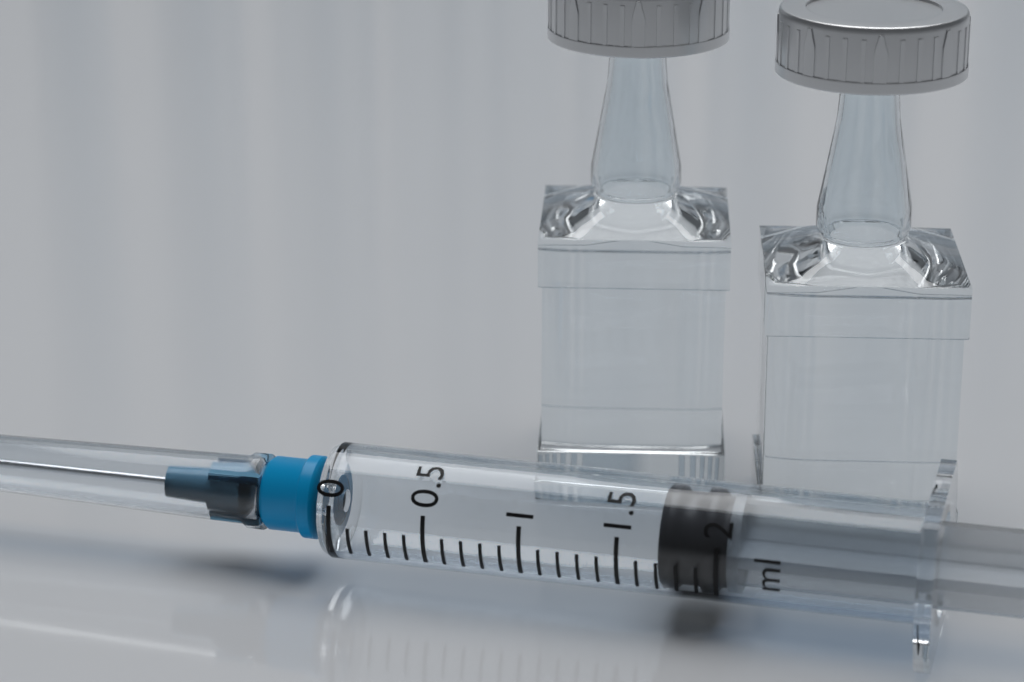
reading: 1.7 ml
